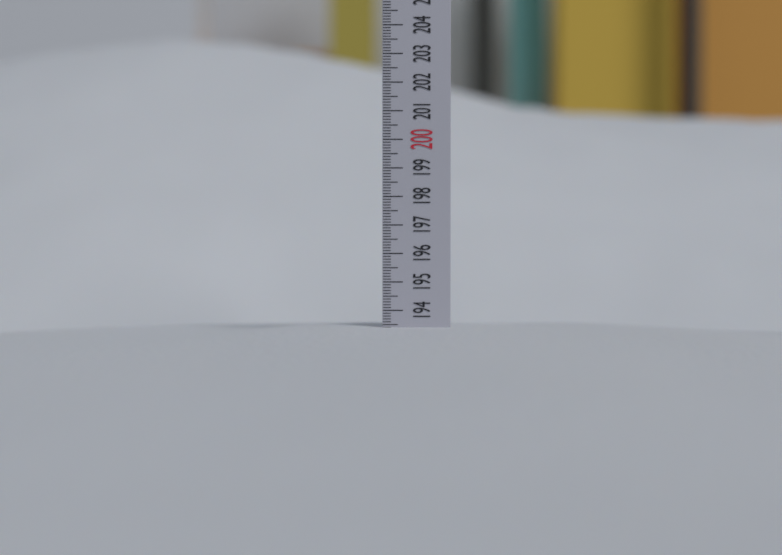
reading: 193.4 (no unit)
